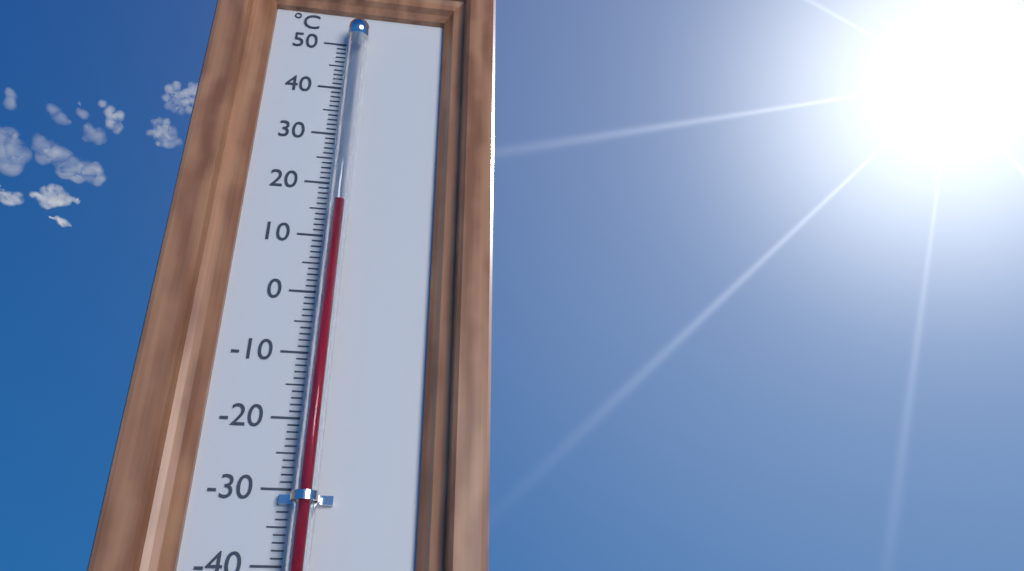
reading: 15 °C
